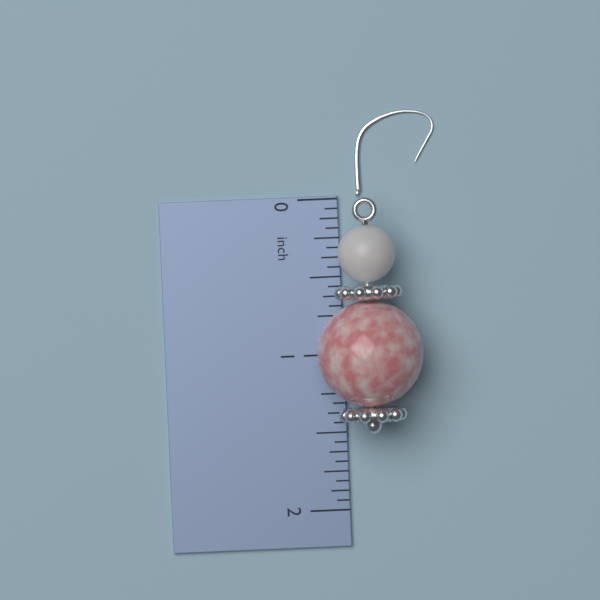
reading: 1.5000 inch
